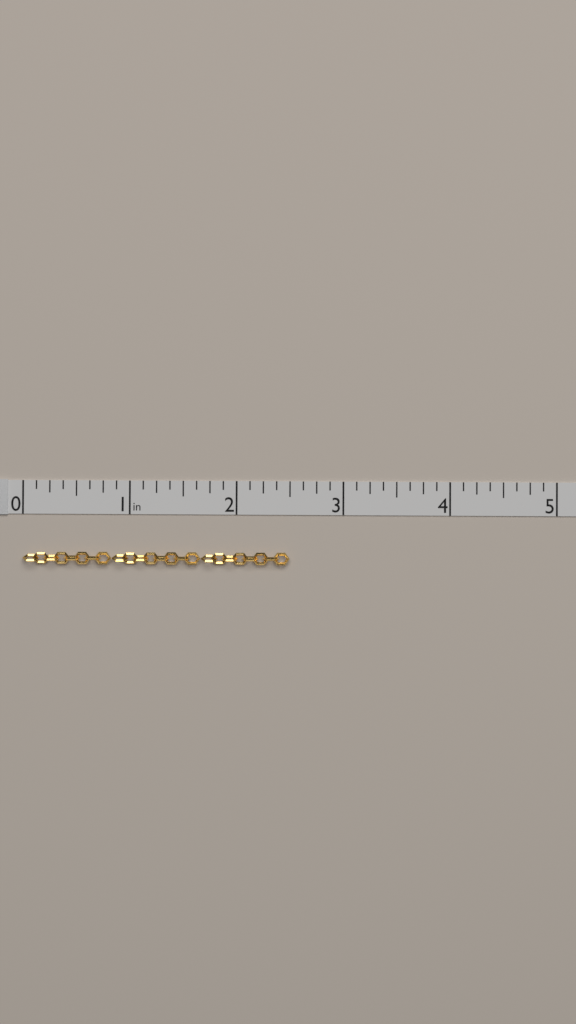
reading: 2.500 in
